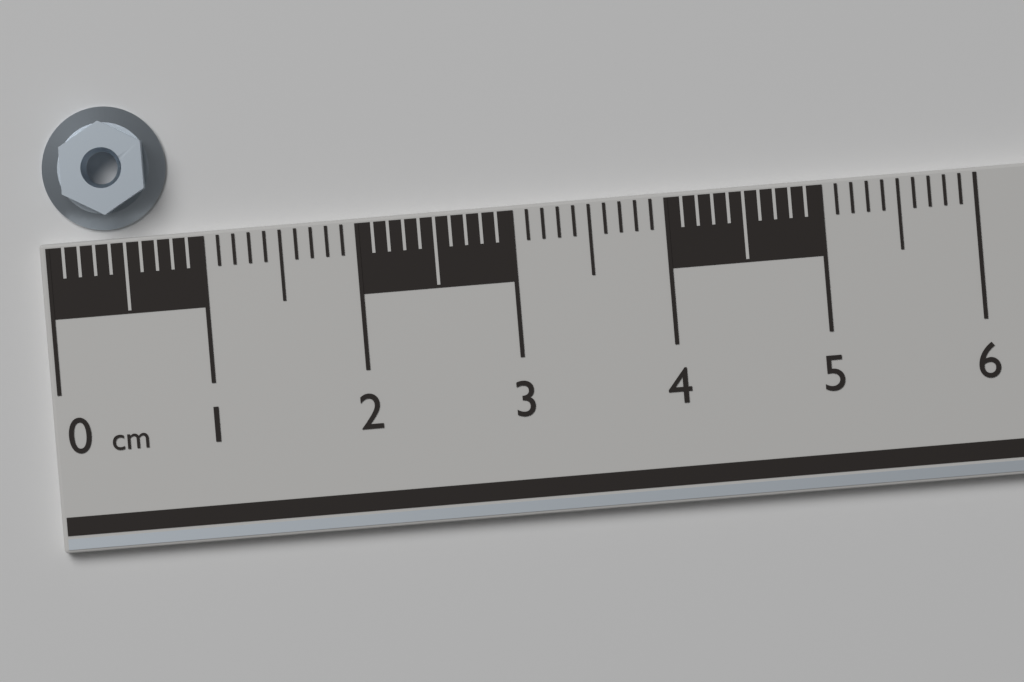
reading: 0.8 cm
